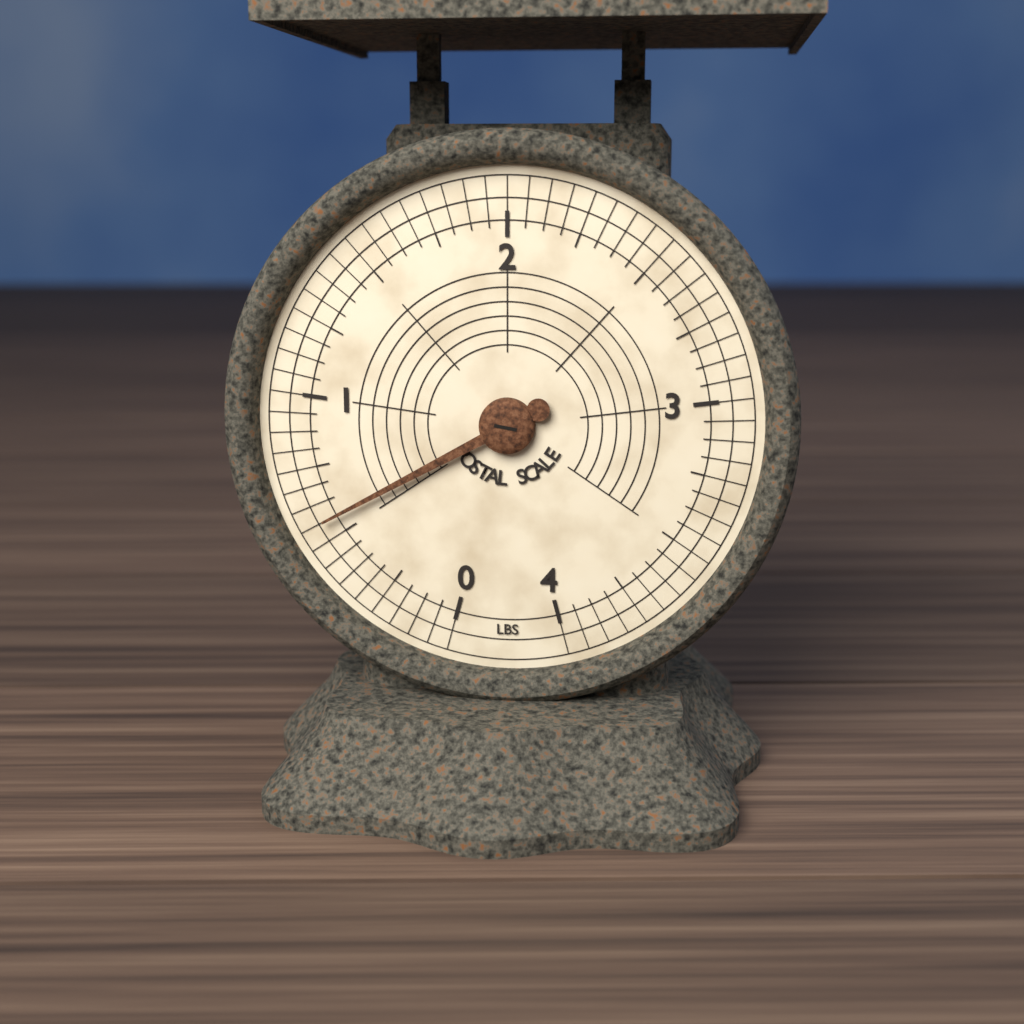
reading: 0.5625 lbs
